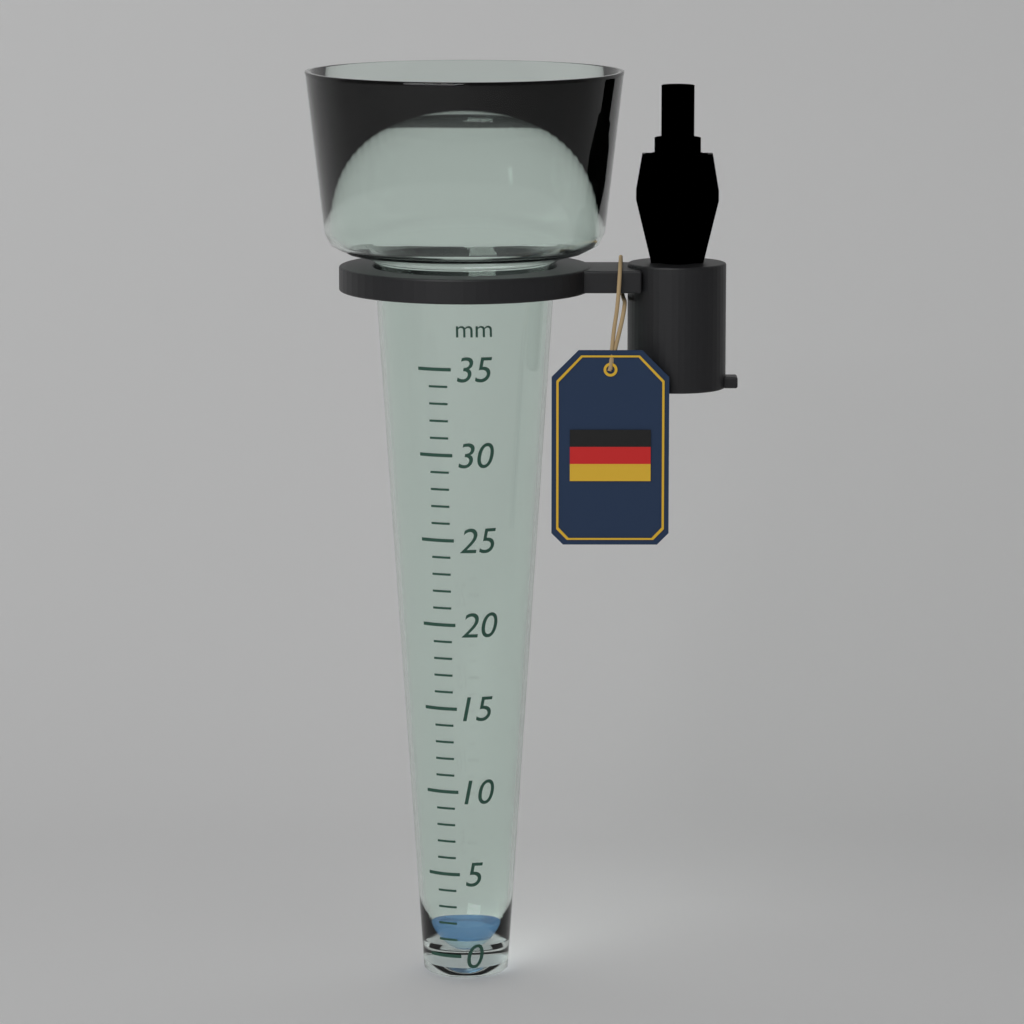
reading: 1 mm
